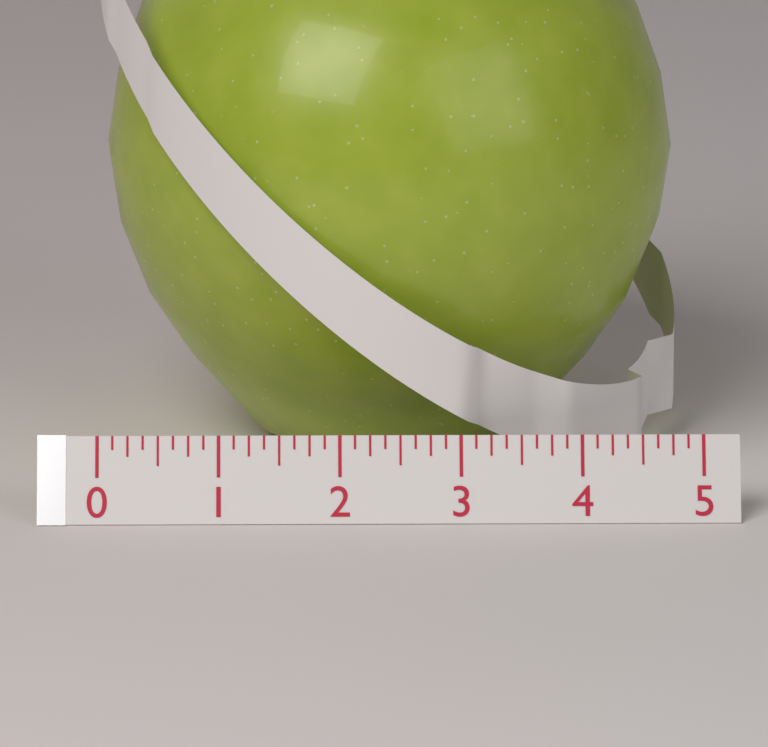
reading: 4.875 (no unit)
